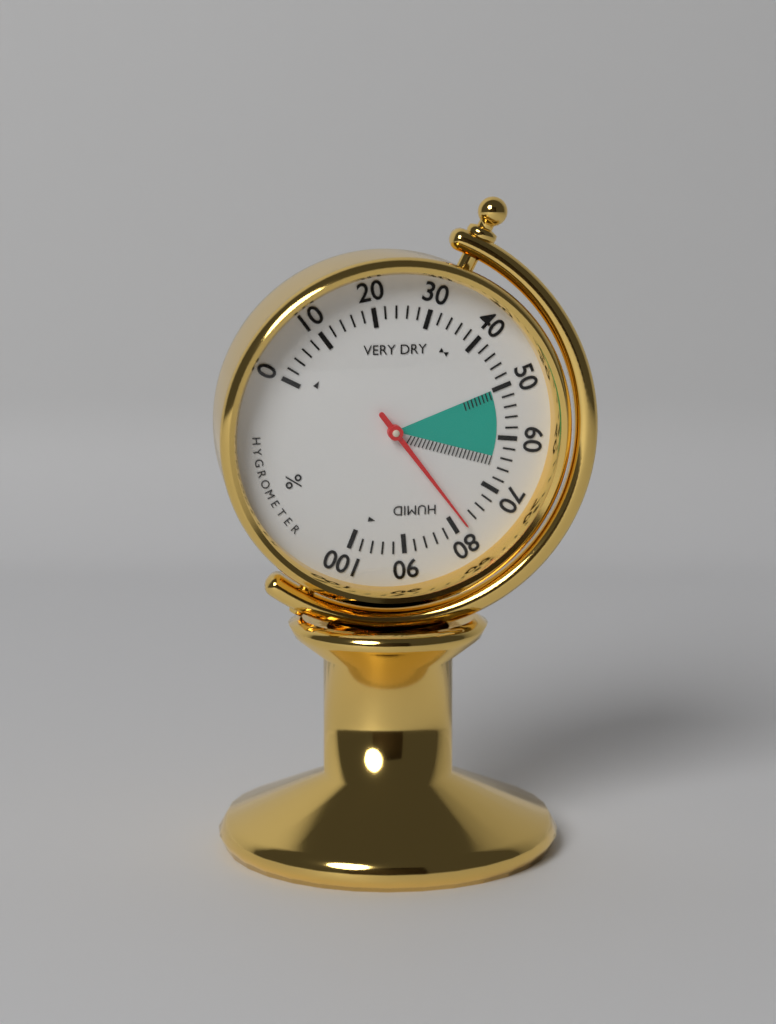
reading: 78 %
